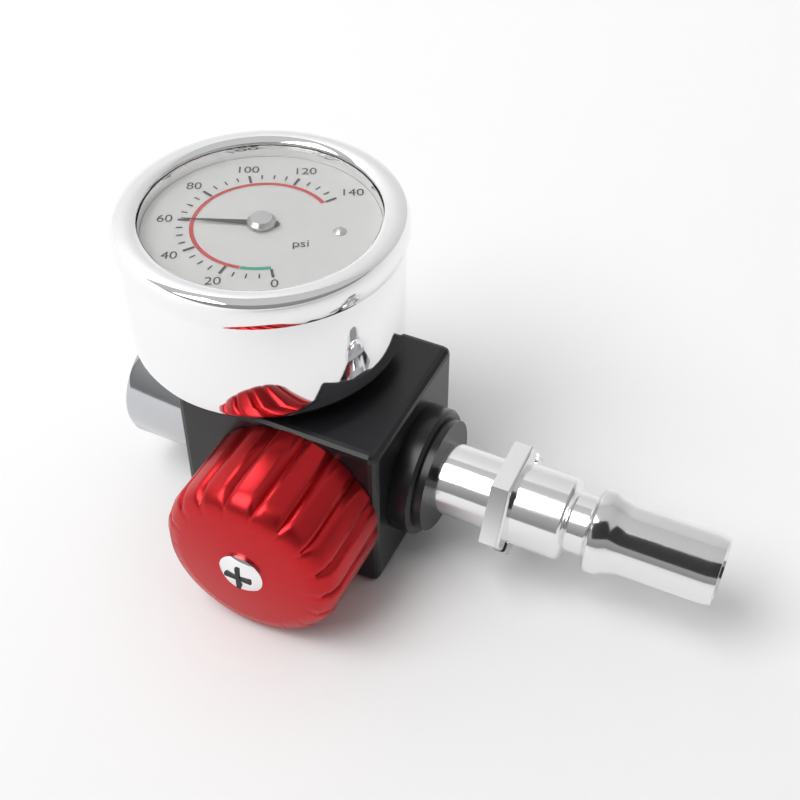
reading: 60 psi
